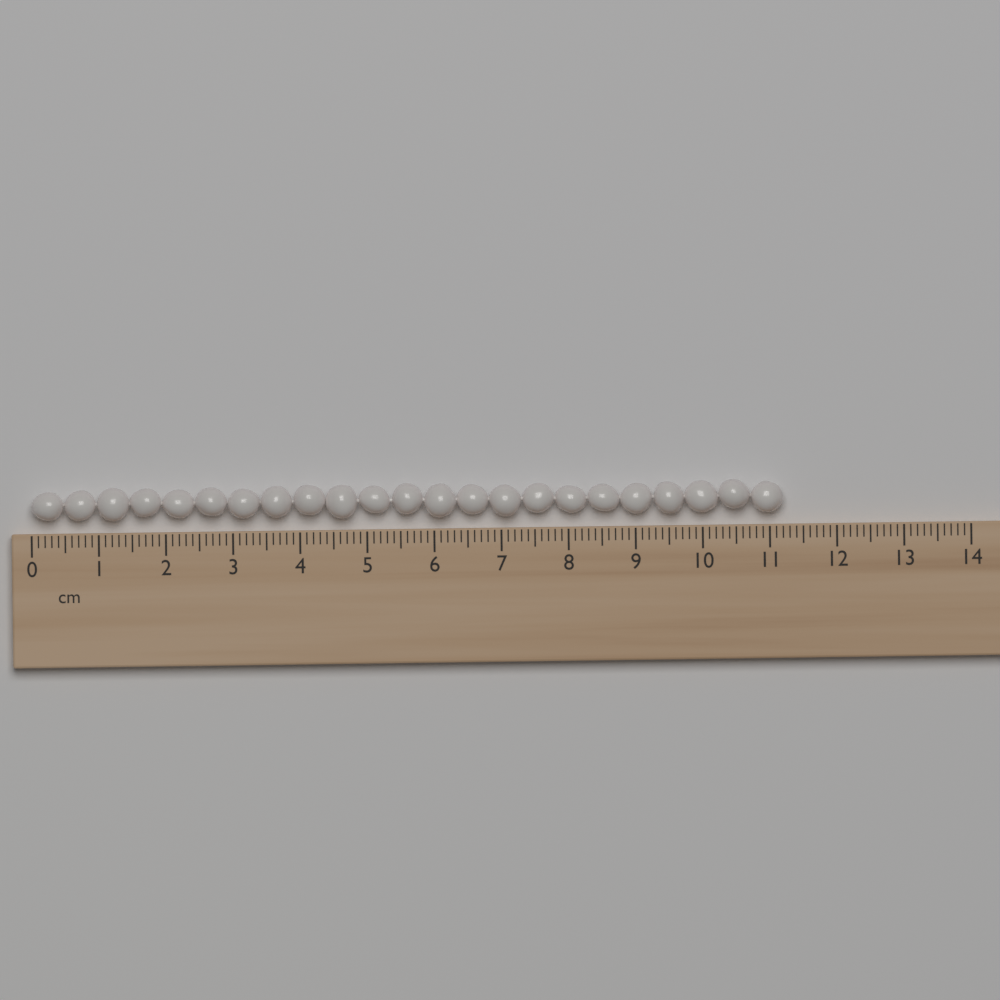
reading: 11.2 cm
